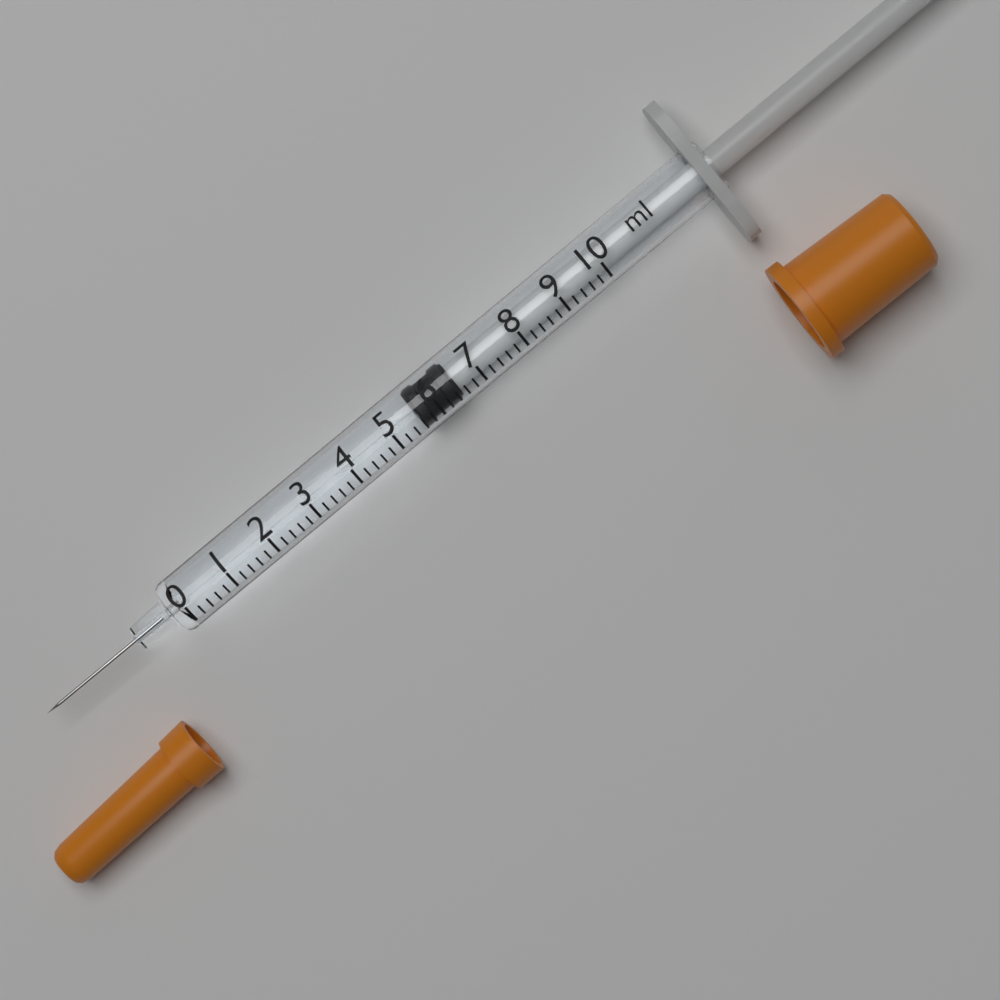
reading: 5.6 ml
